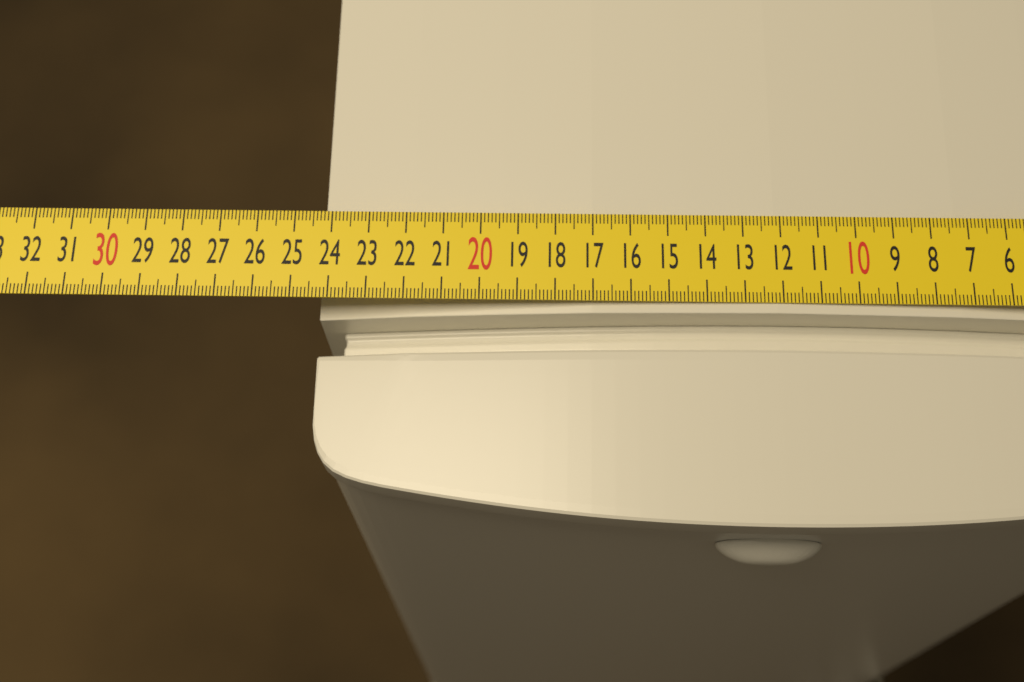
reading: 24.3 cm
